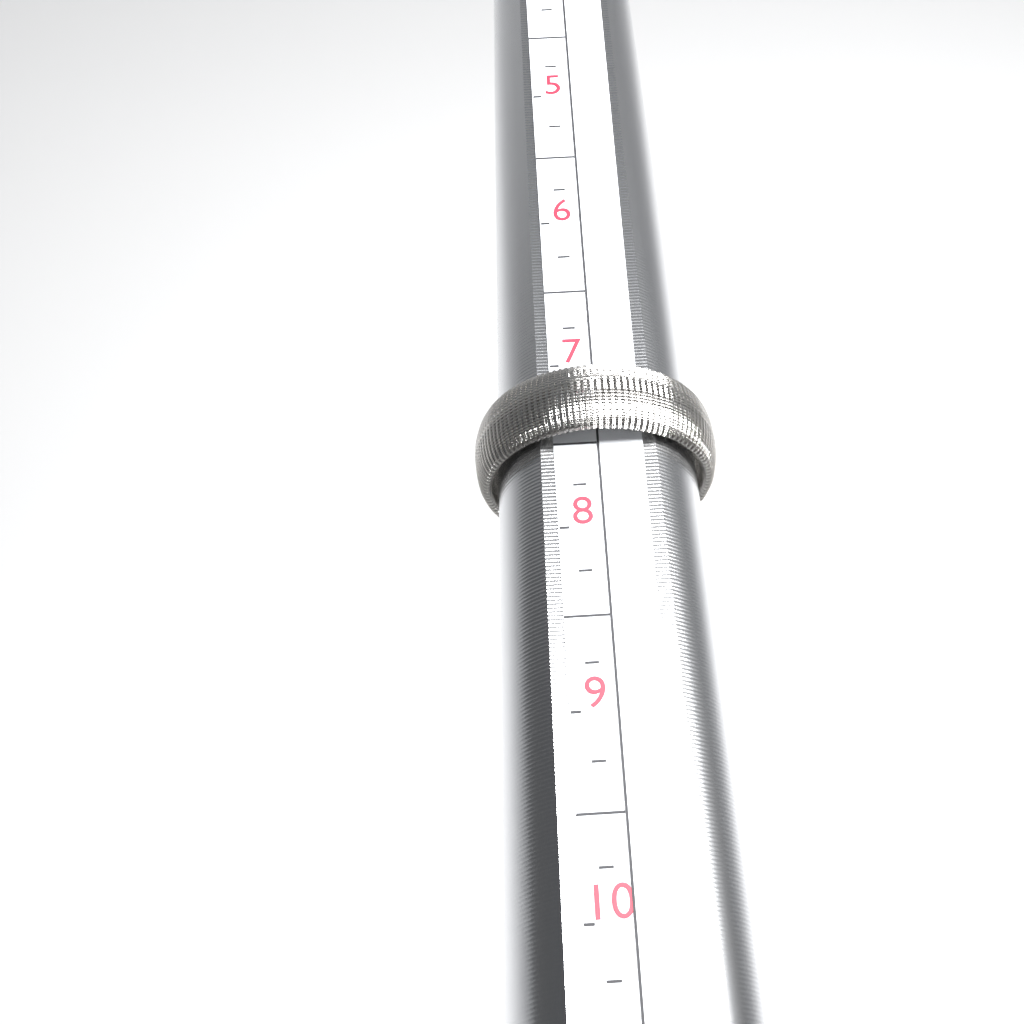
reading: 7.50 (no unit)
